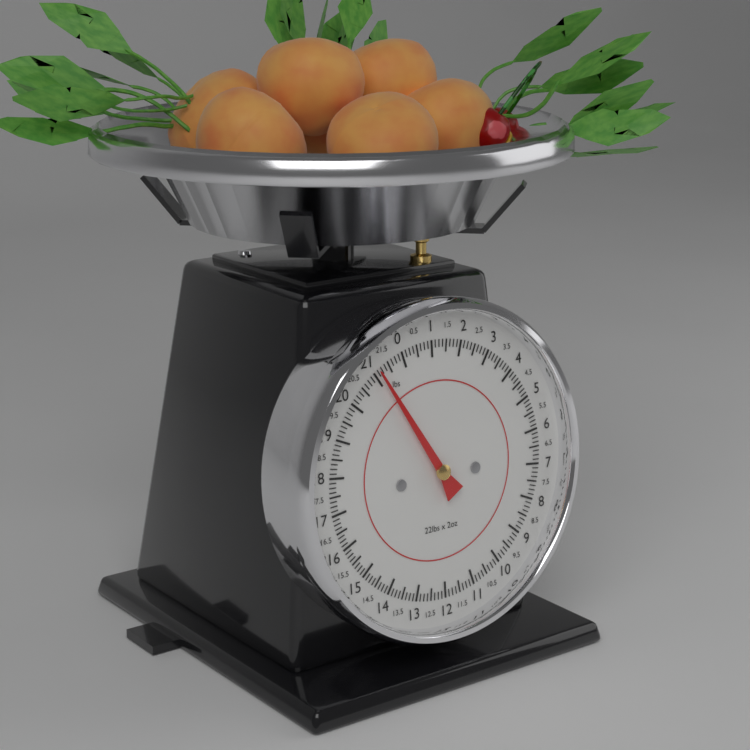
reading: 21.125 lbs
